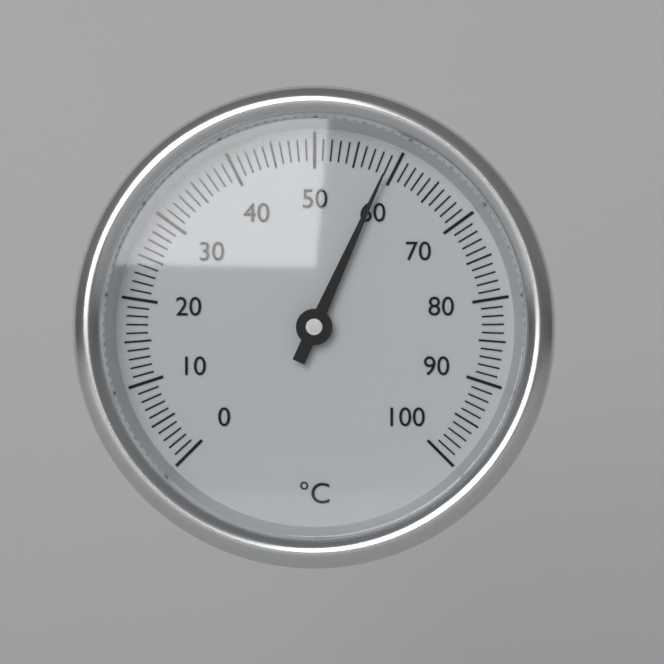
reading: 59 °C
